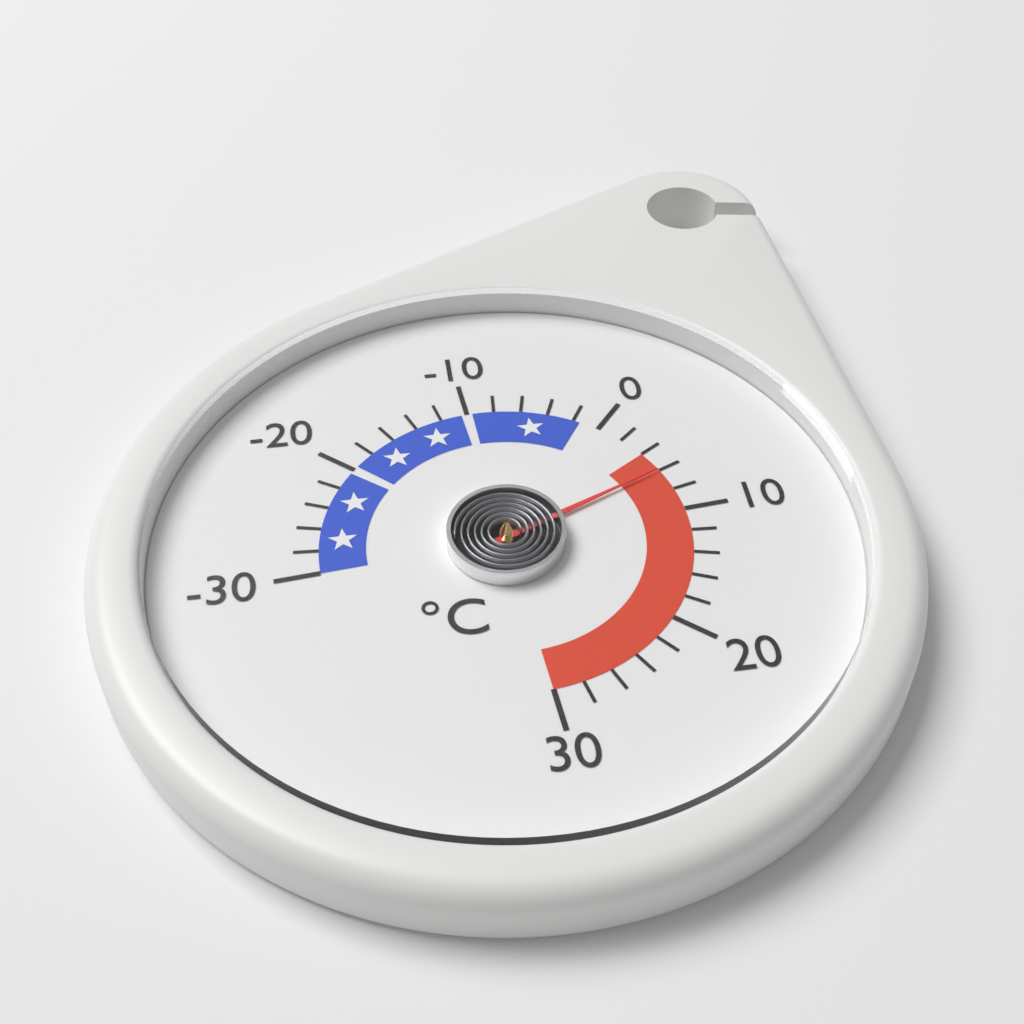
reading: 6 °C
